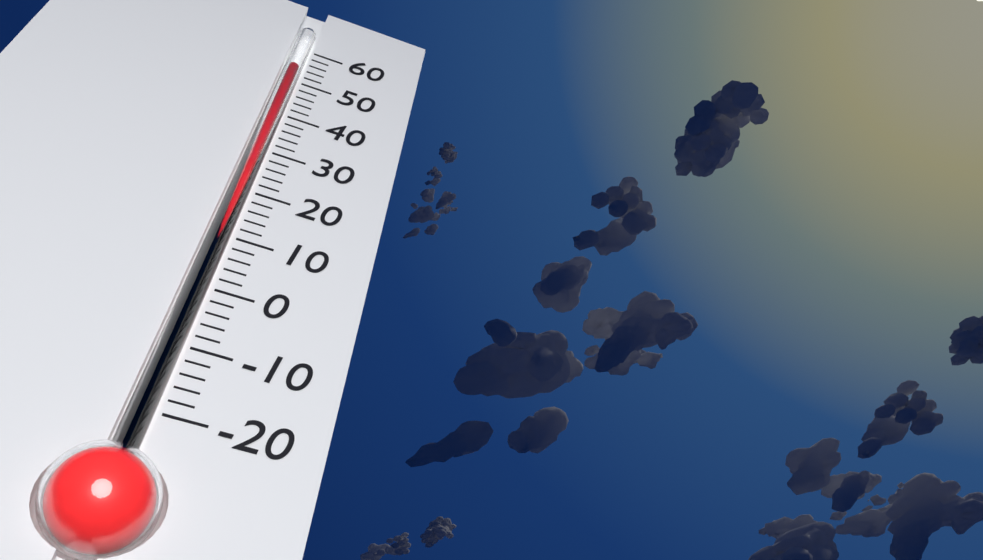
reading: 54 (no unit)
